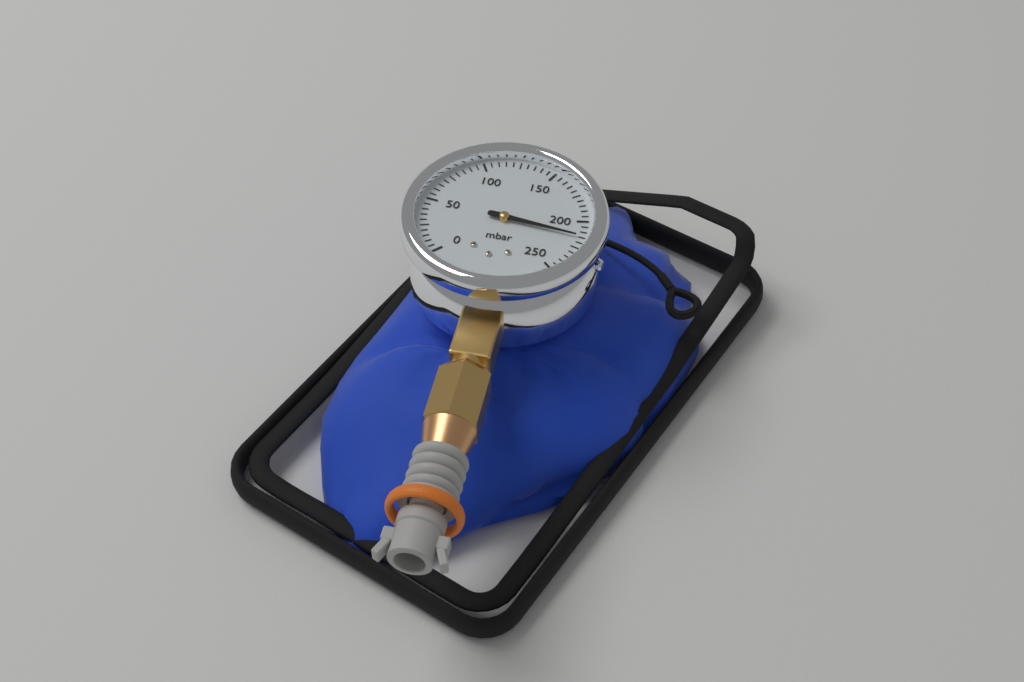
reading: 215 mbar
